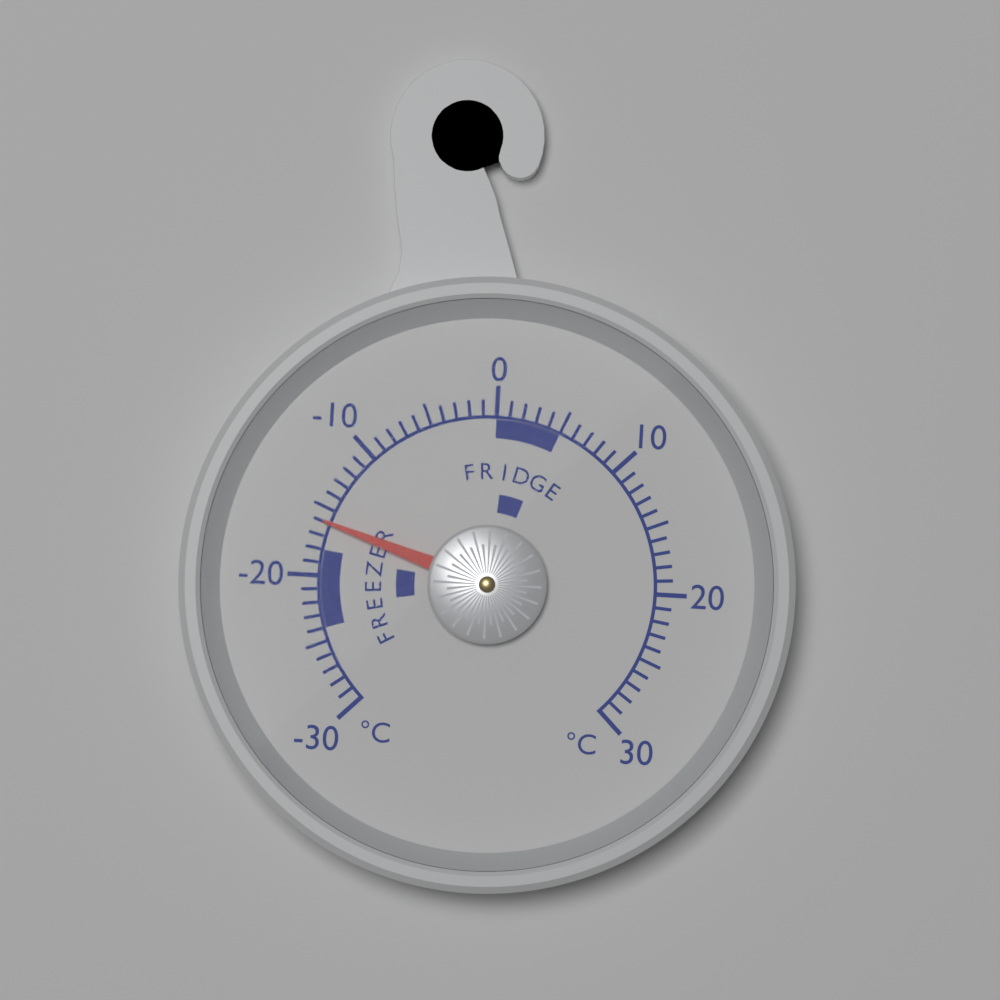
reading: -16 °C
